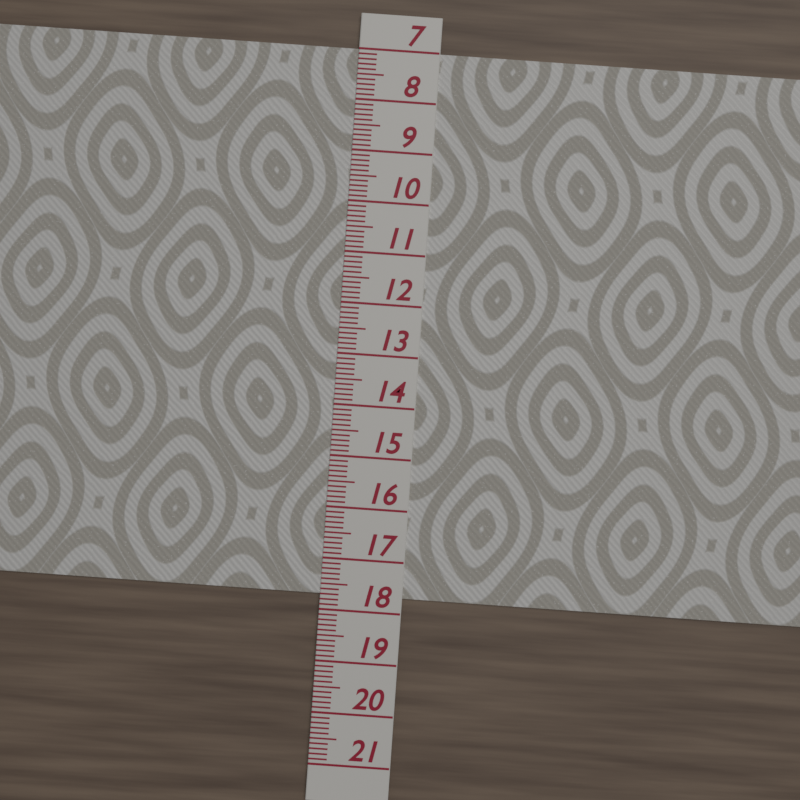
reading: 17.7 (no unit)
